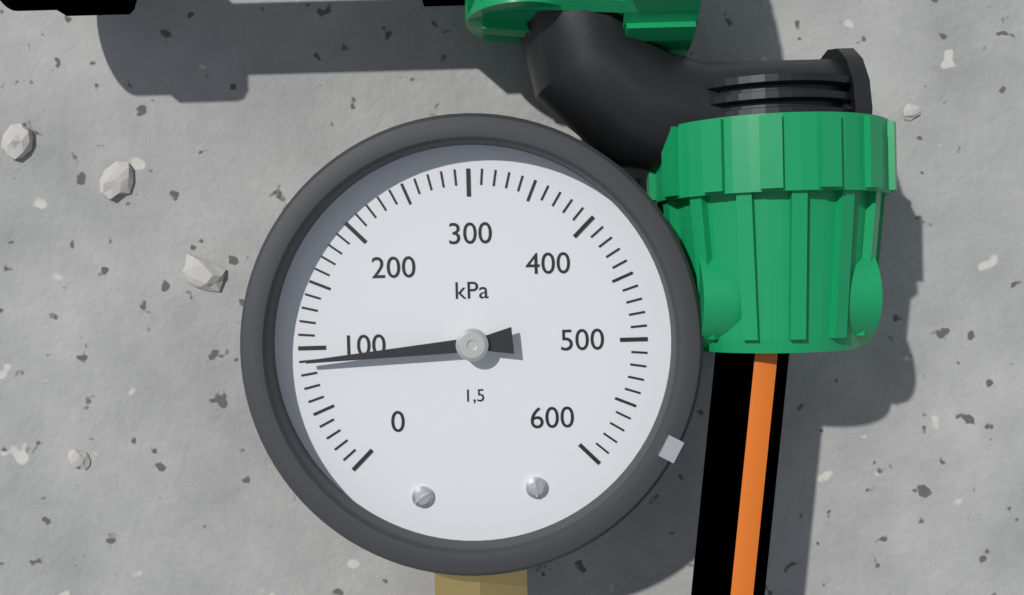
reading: 90 kPa
